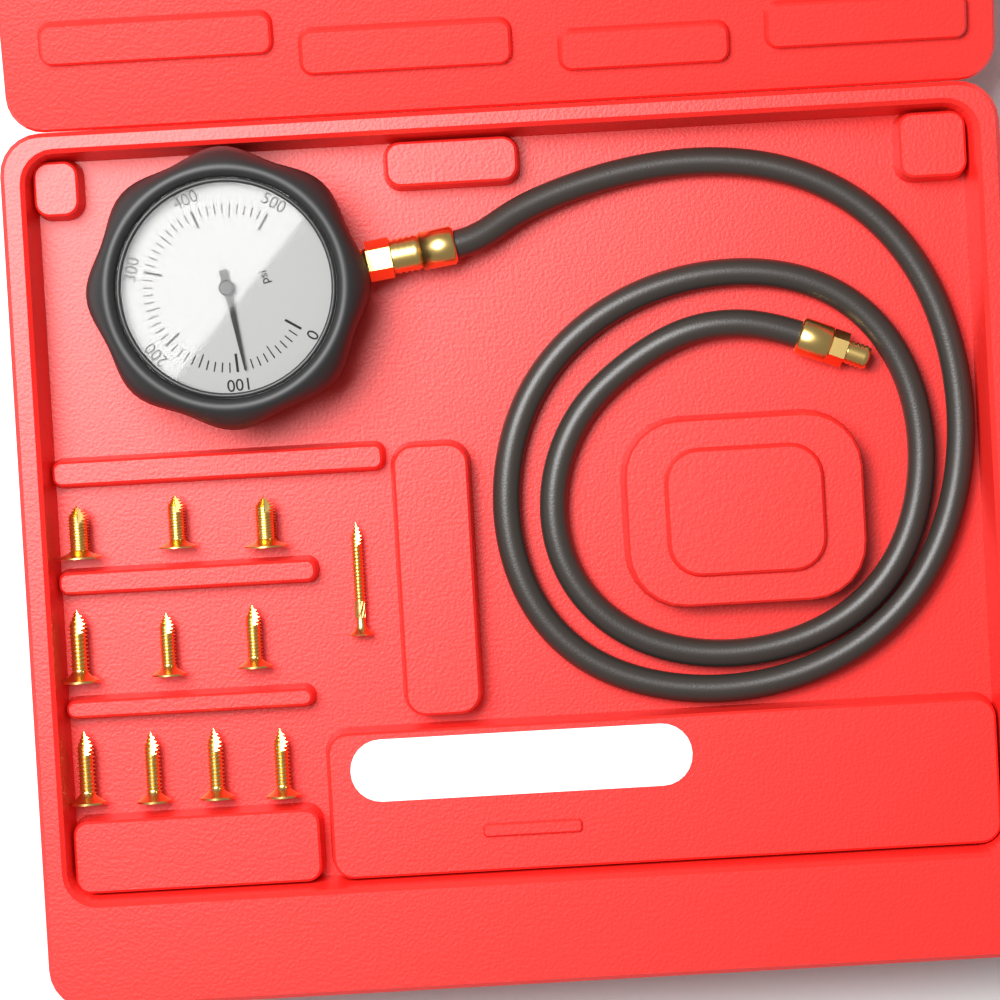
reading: 90 psi
